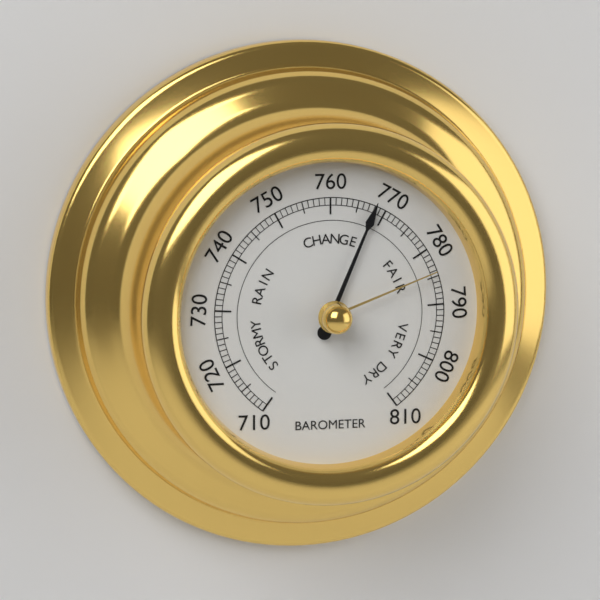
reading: 768 (no unit)
